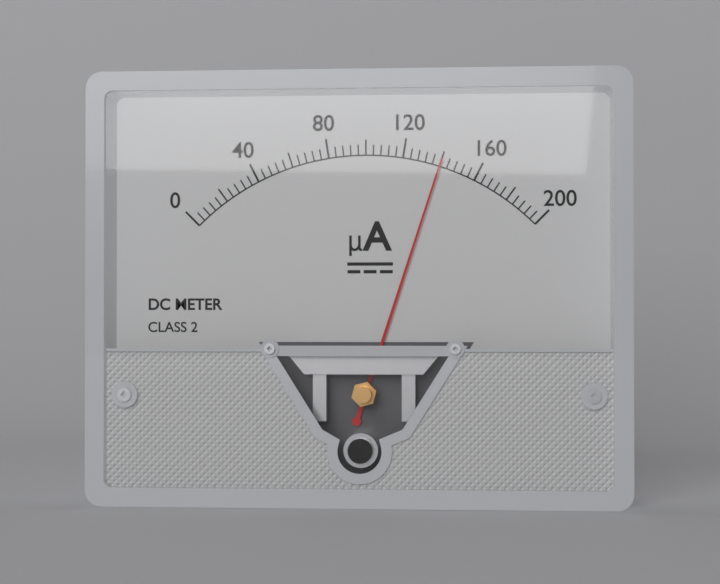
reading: 140 µA
